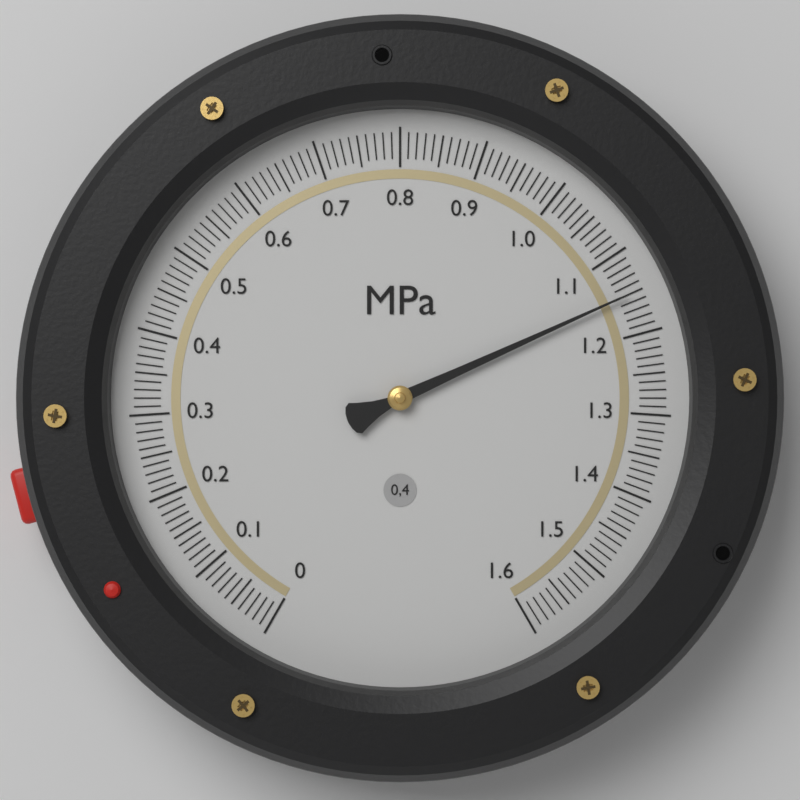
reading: 1.15 MPa
